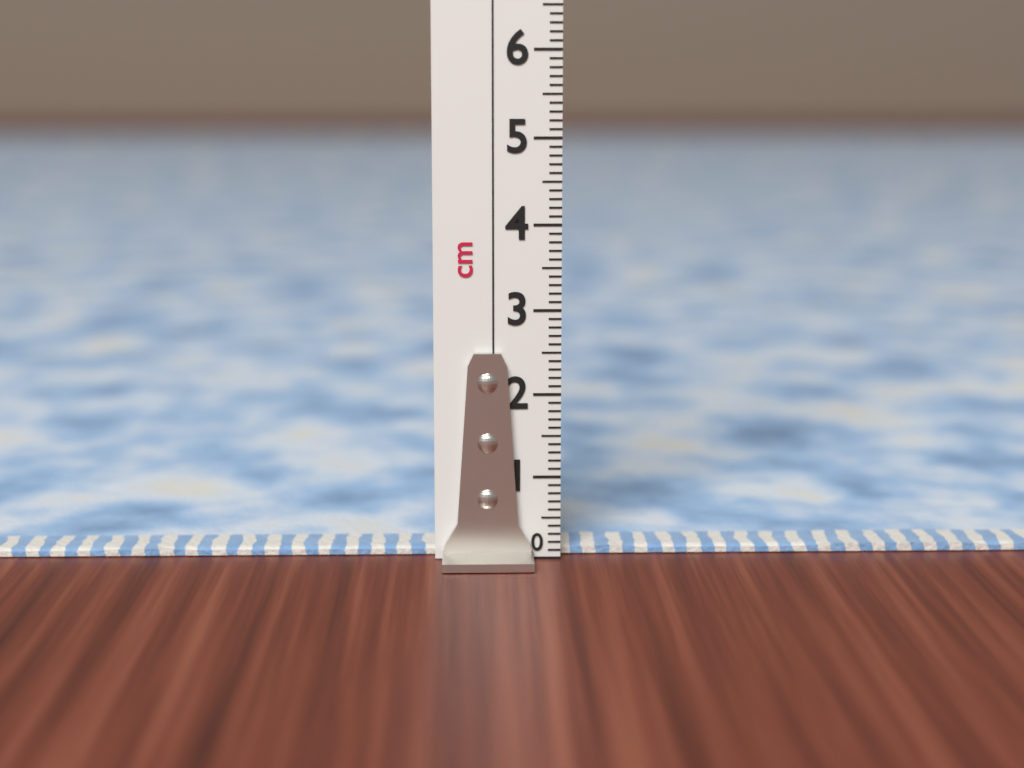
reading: 0.1 cm
